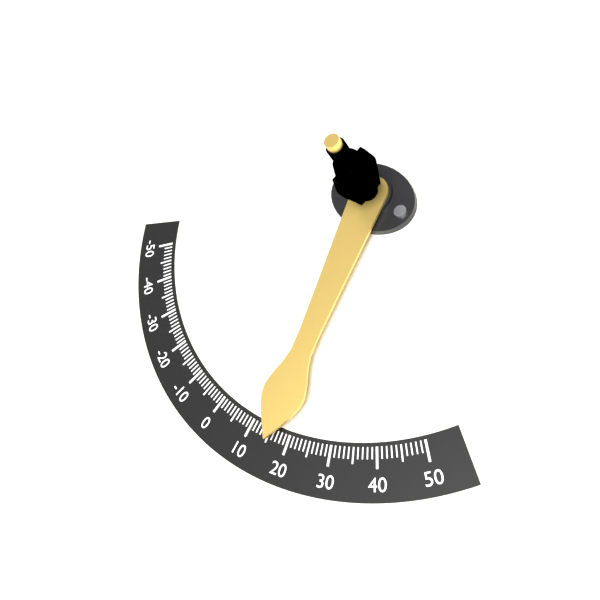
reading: 16 (no unit)
